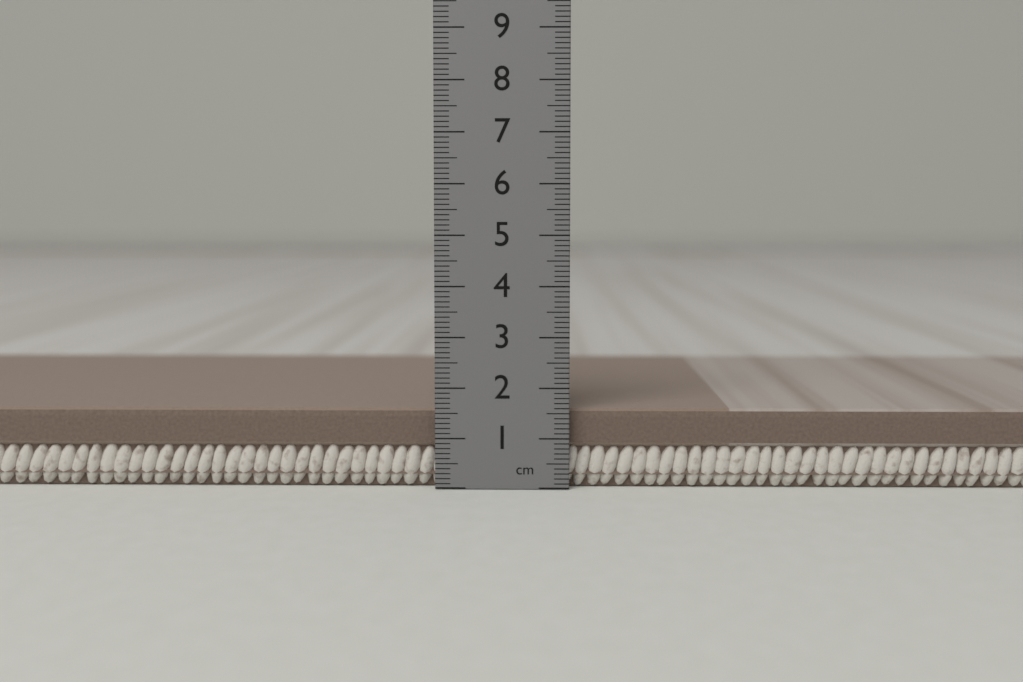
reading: 1.6 cm
